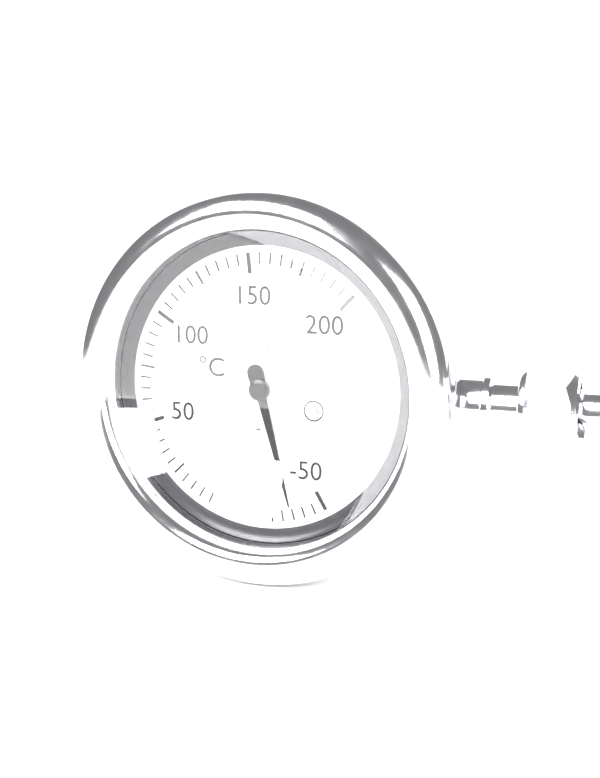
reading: -35 °C
